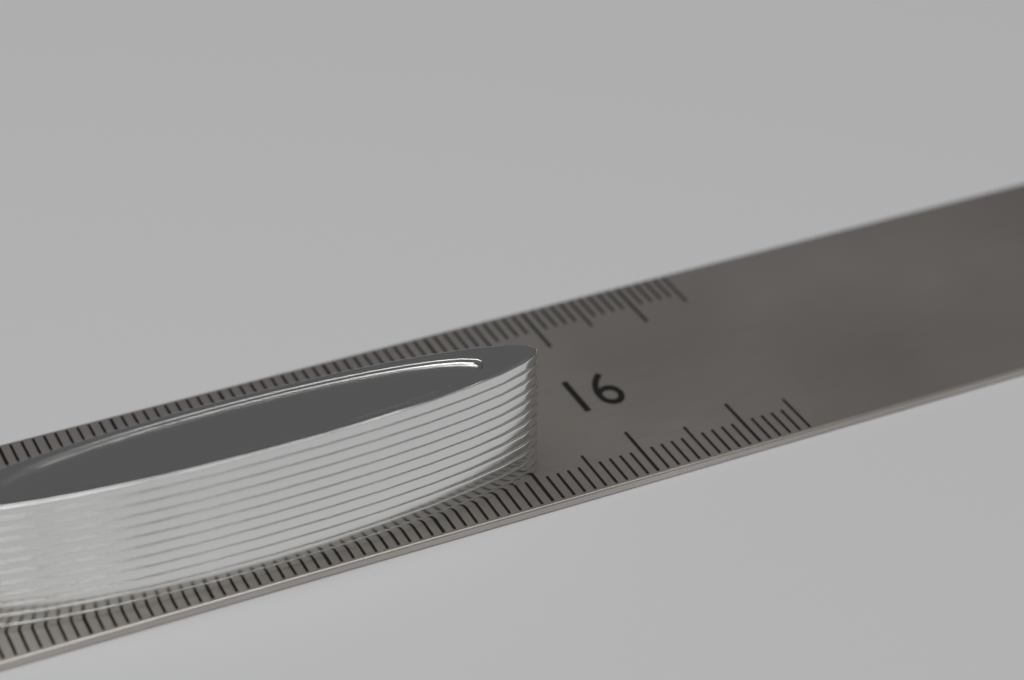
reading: 15.1 cm
